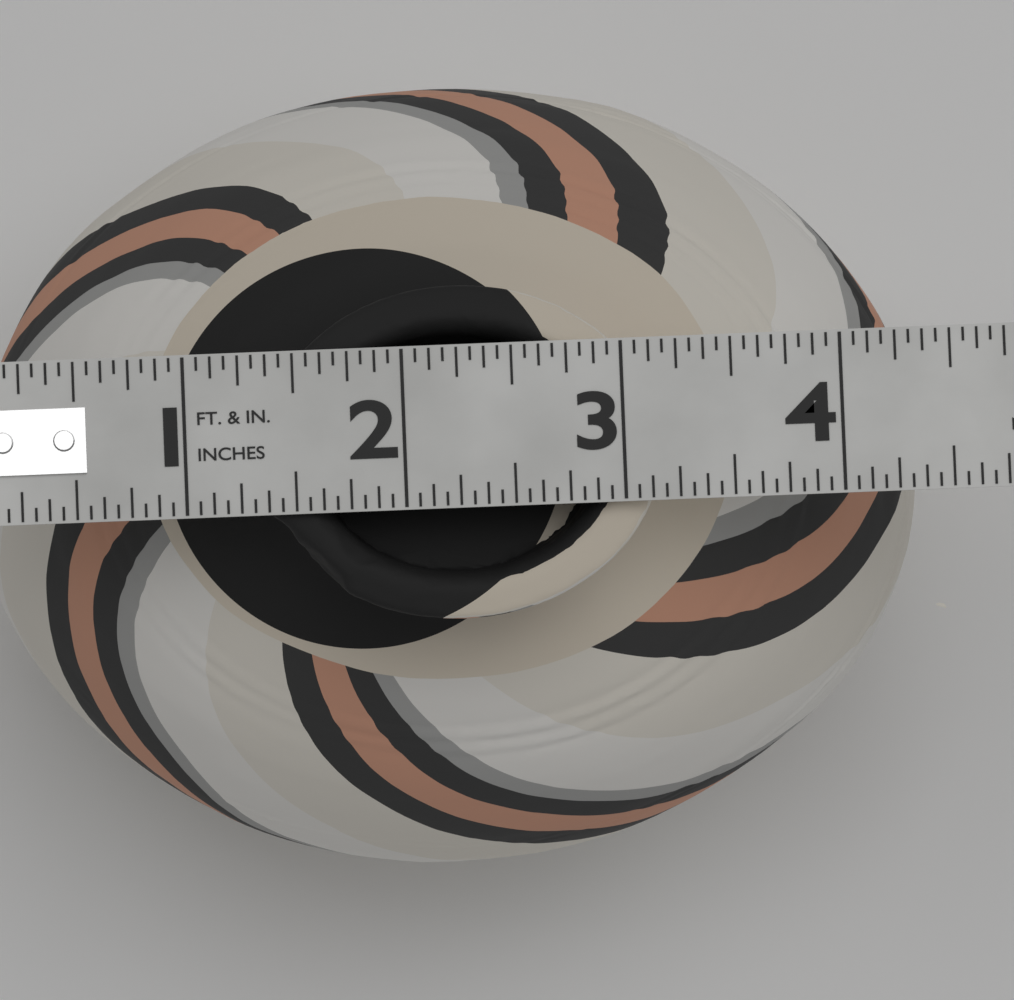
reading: 4.4375 in
